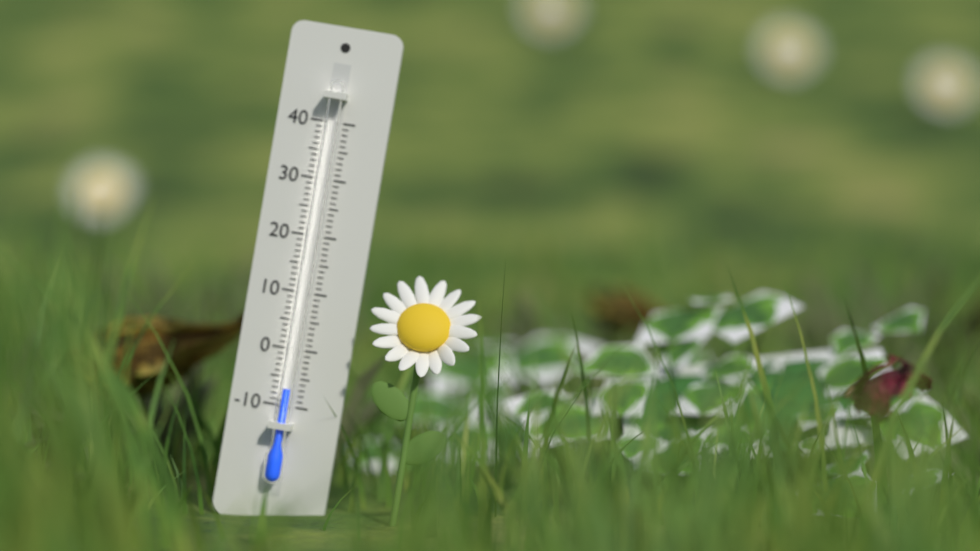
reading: -7 (no unit)
